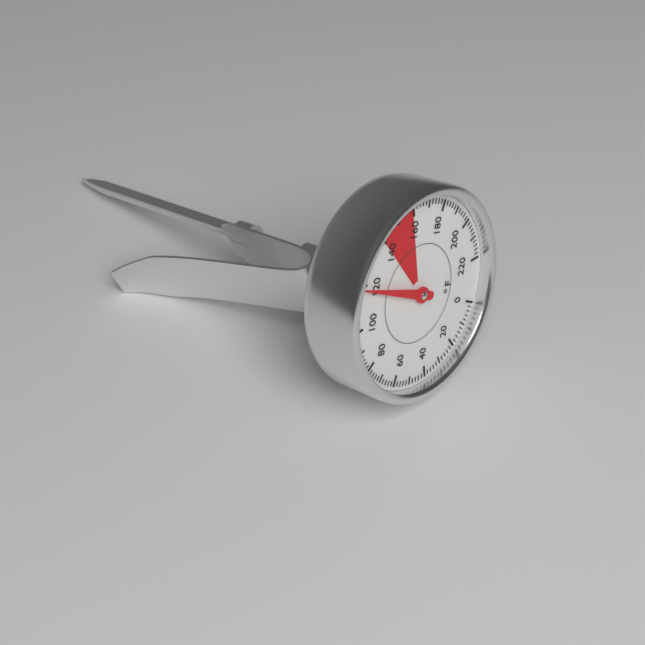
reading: 118 °F
